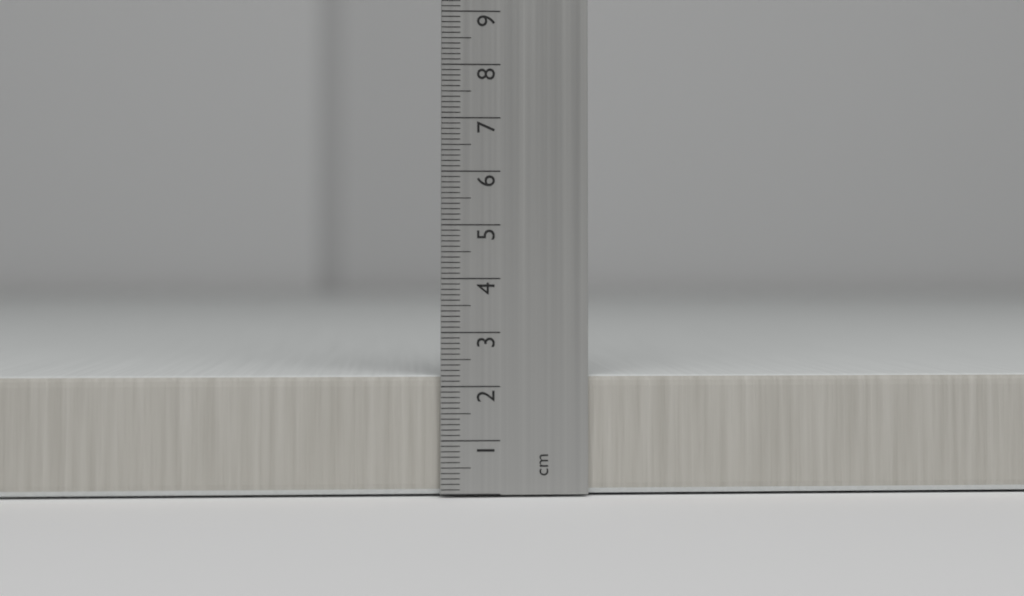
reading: 2.2 cm
